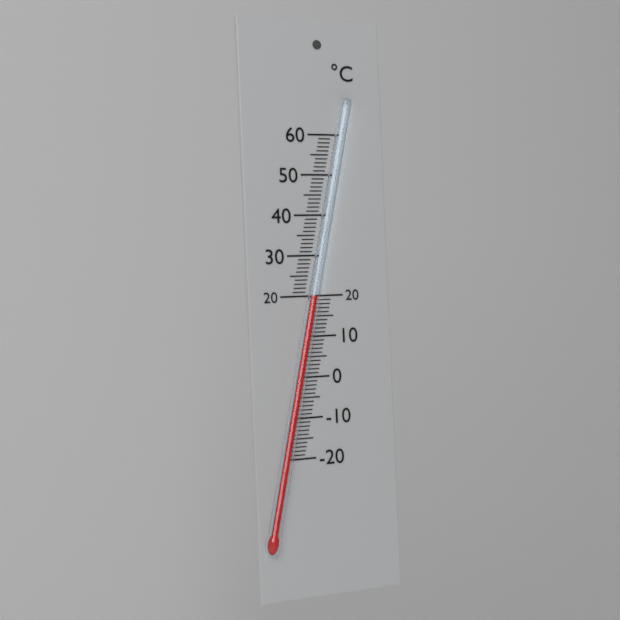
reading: 20 °C
